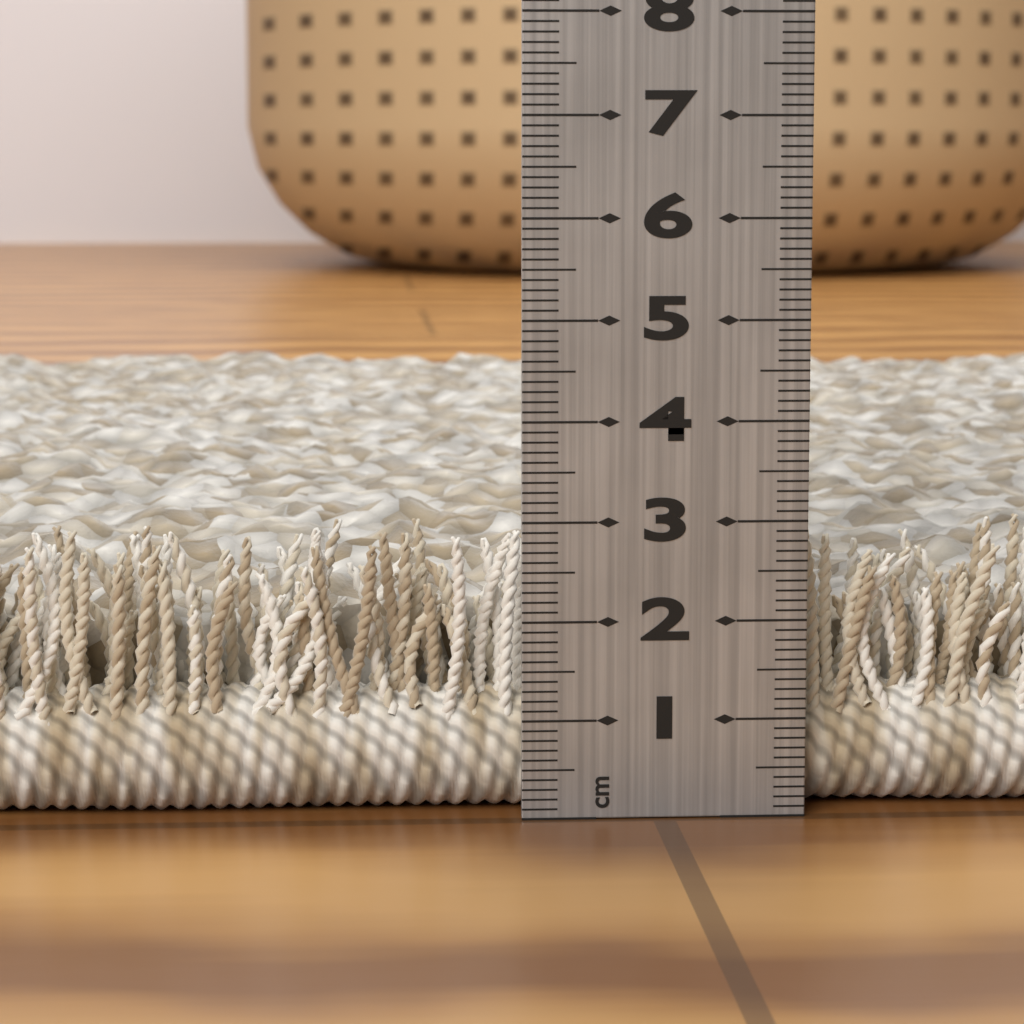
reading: 2.6 cm
